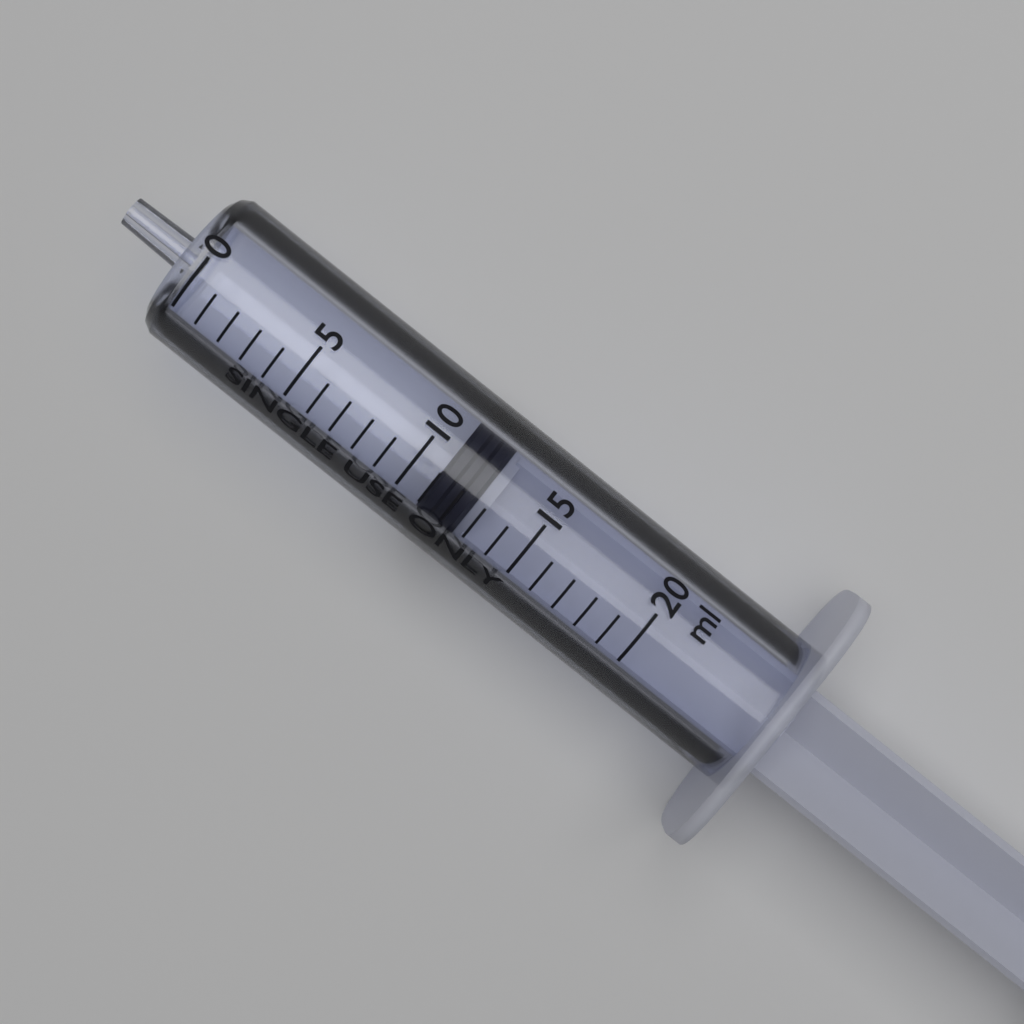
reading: 11 ml
